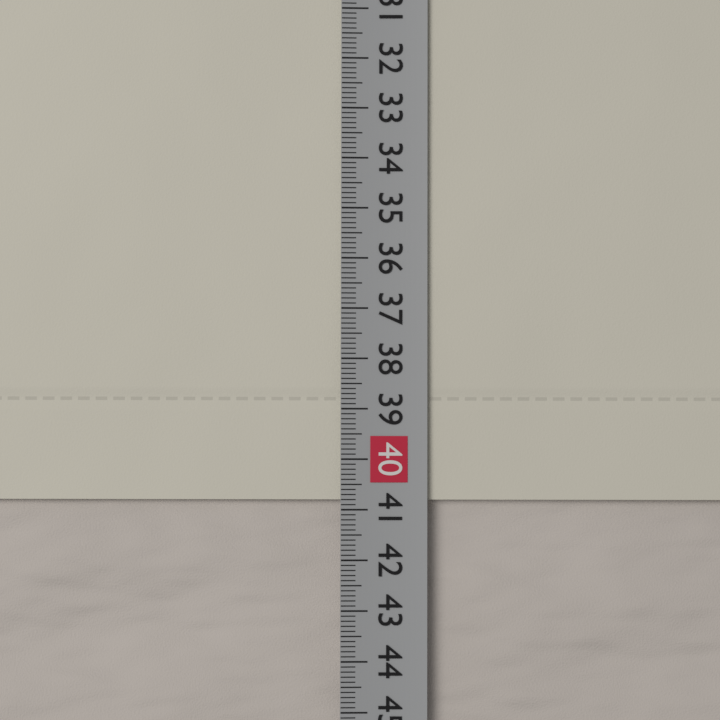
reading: 40.8 cm
